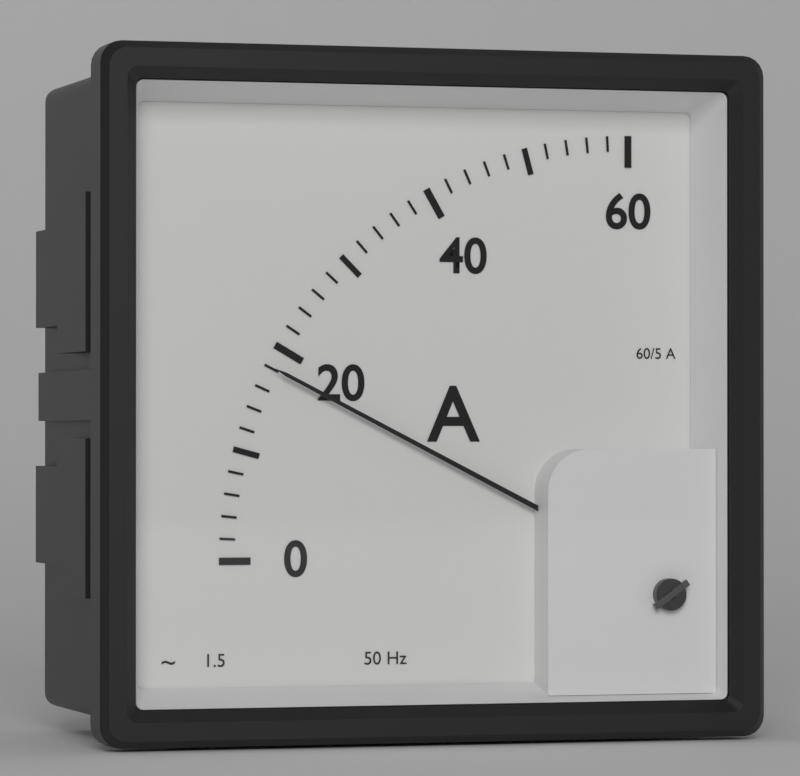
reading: 18 A
